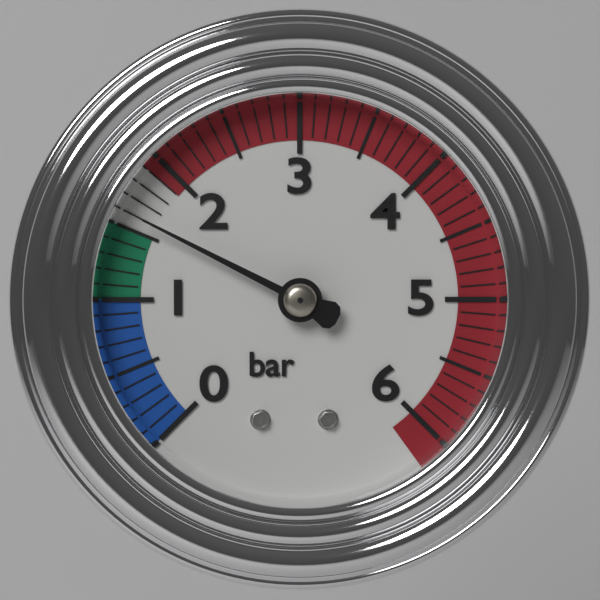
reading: 1.6 bar
